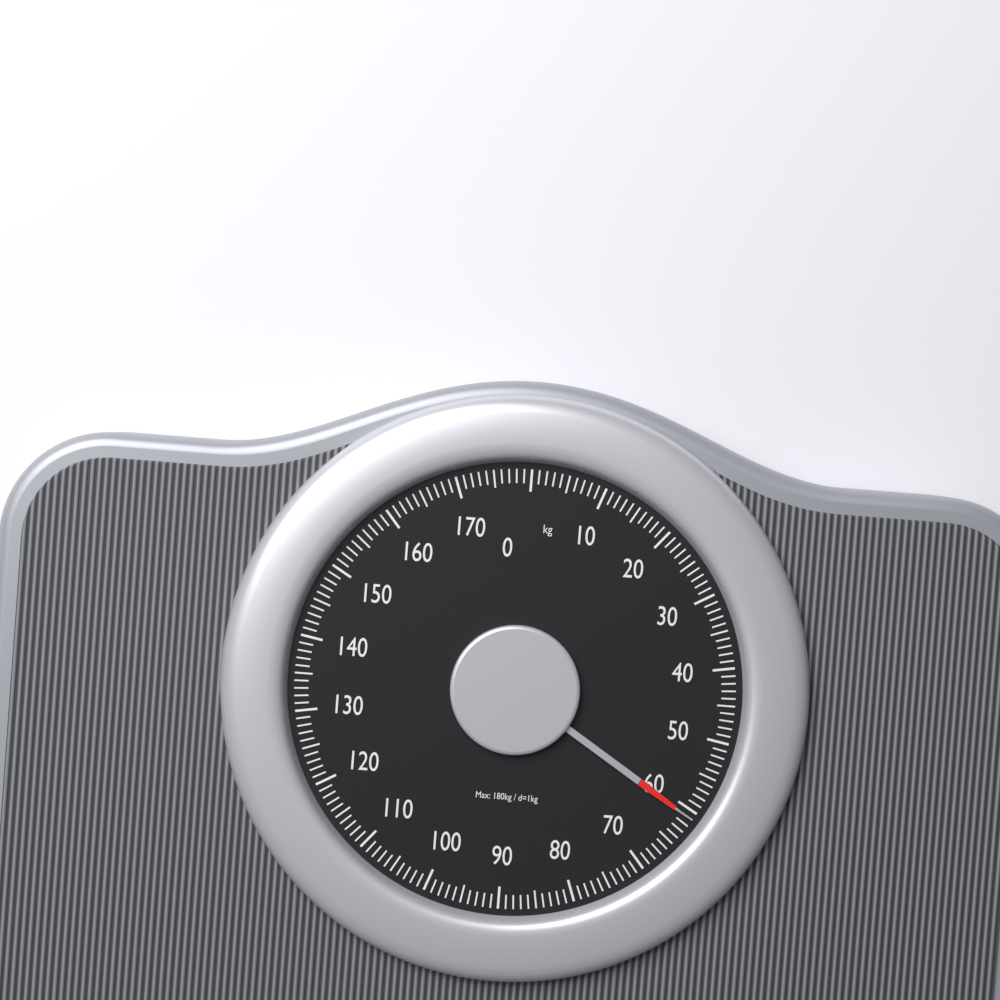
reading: 61 kg
